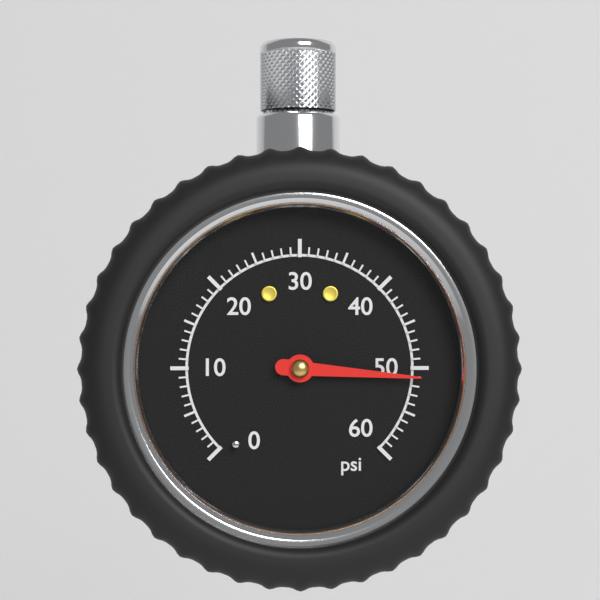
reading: 51 psi
